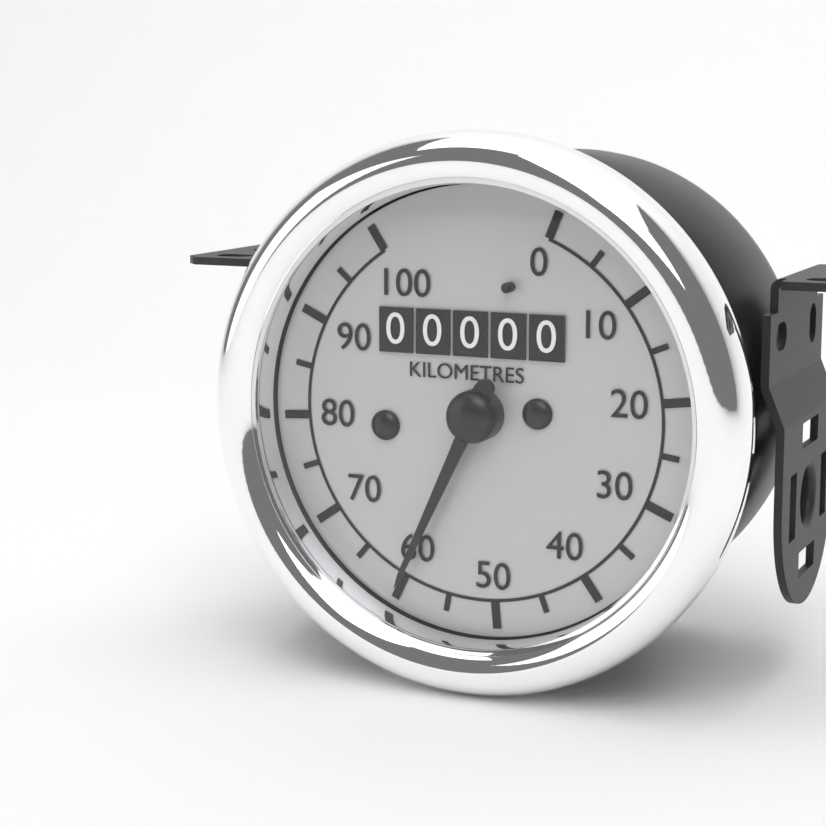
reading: 60 km/h
